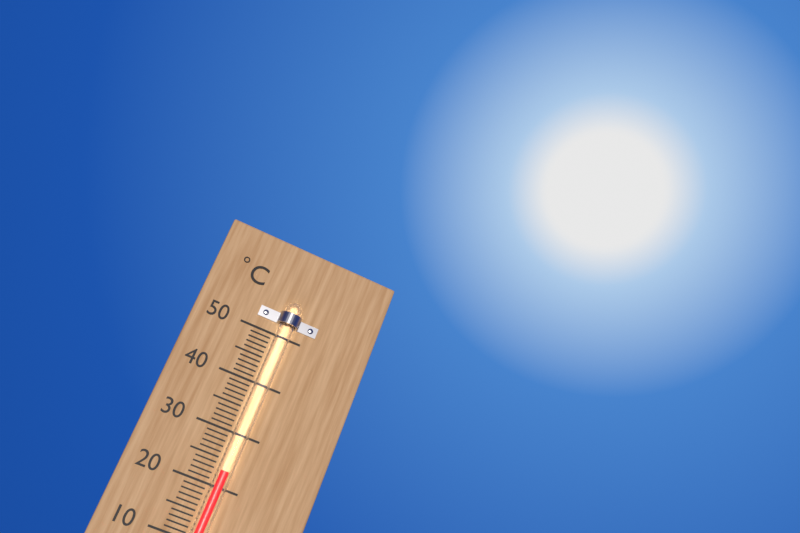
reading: 23 °C
